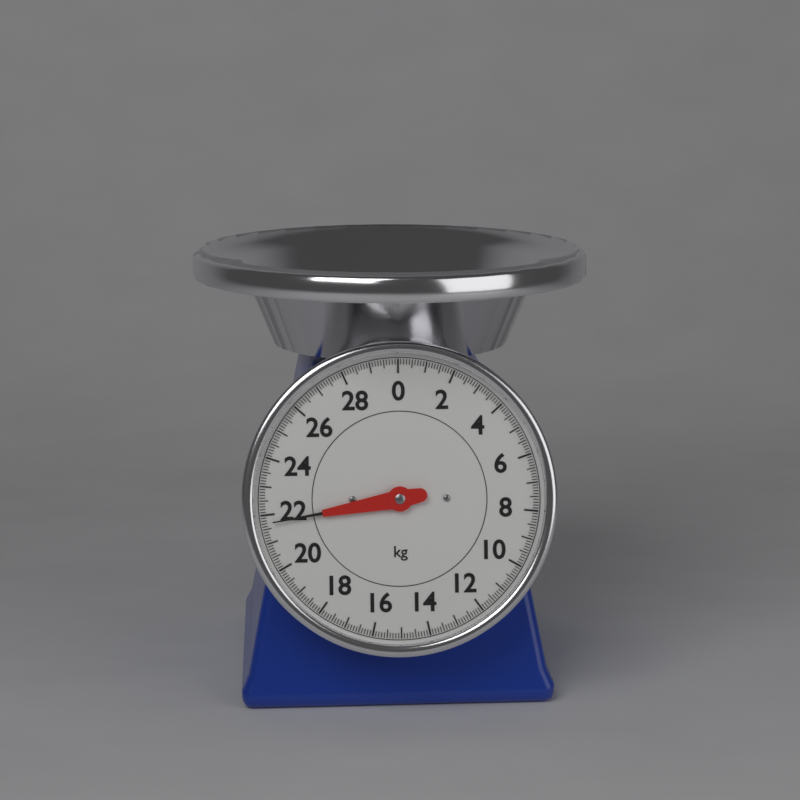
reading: 21.7 kg
